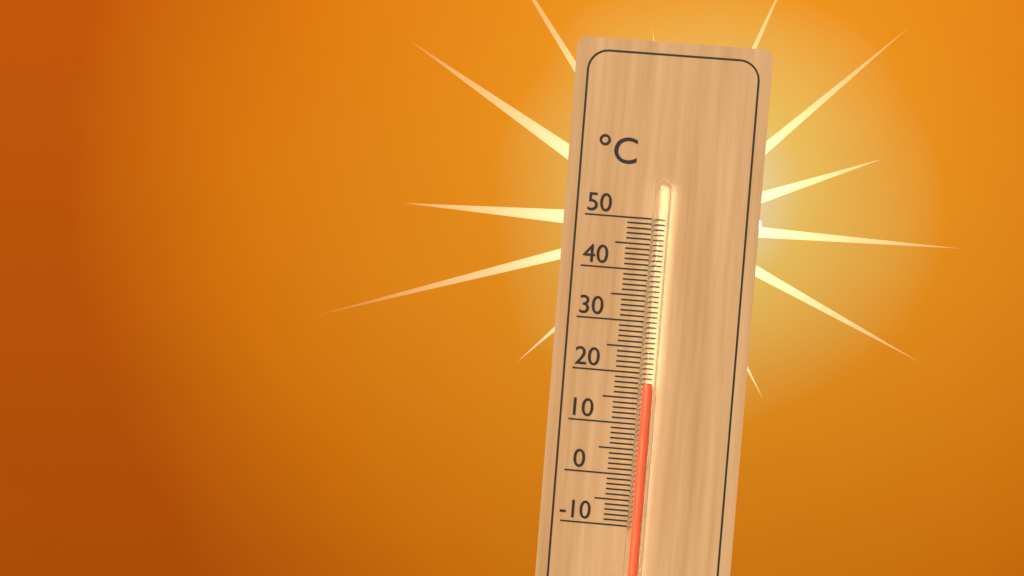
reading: 18 °C
